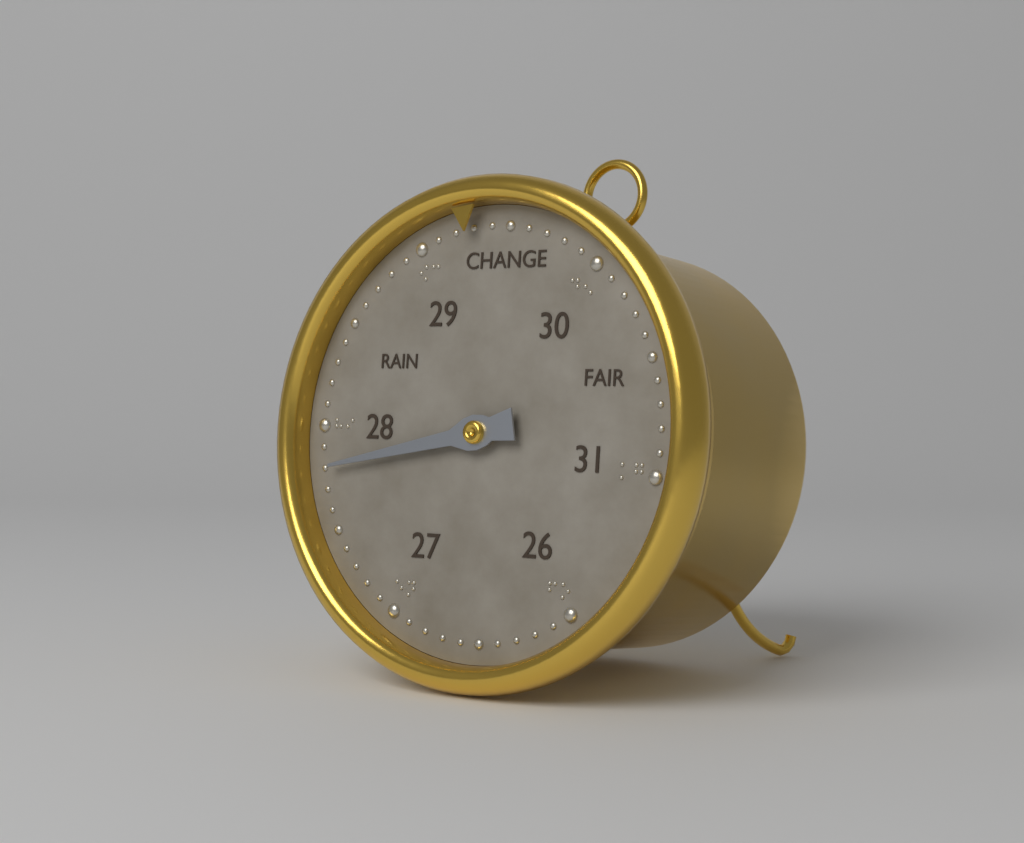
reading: 27.8 (no unit)
